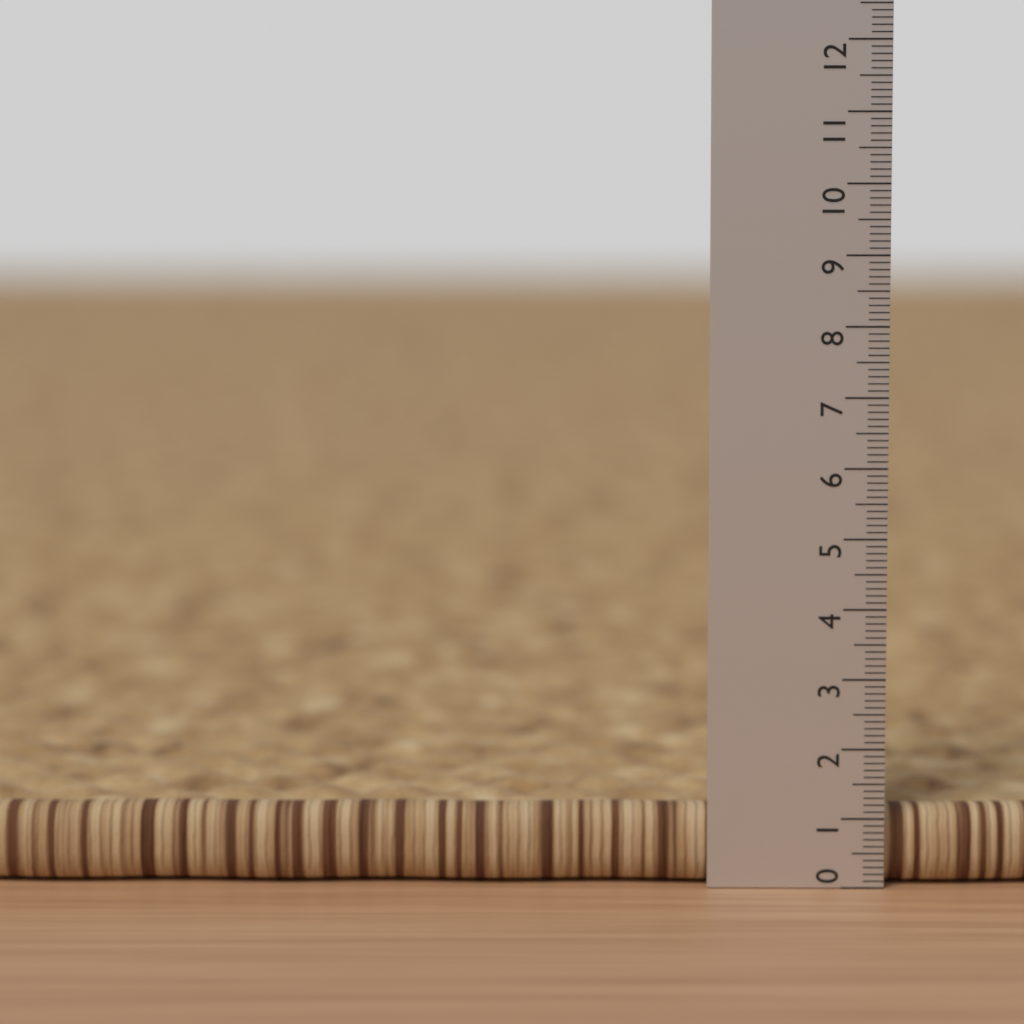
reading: 1.1 (no unit)
